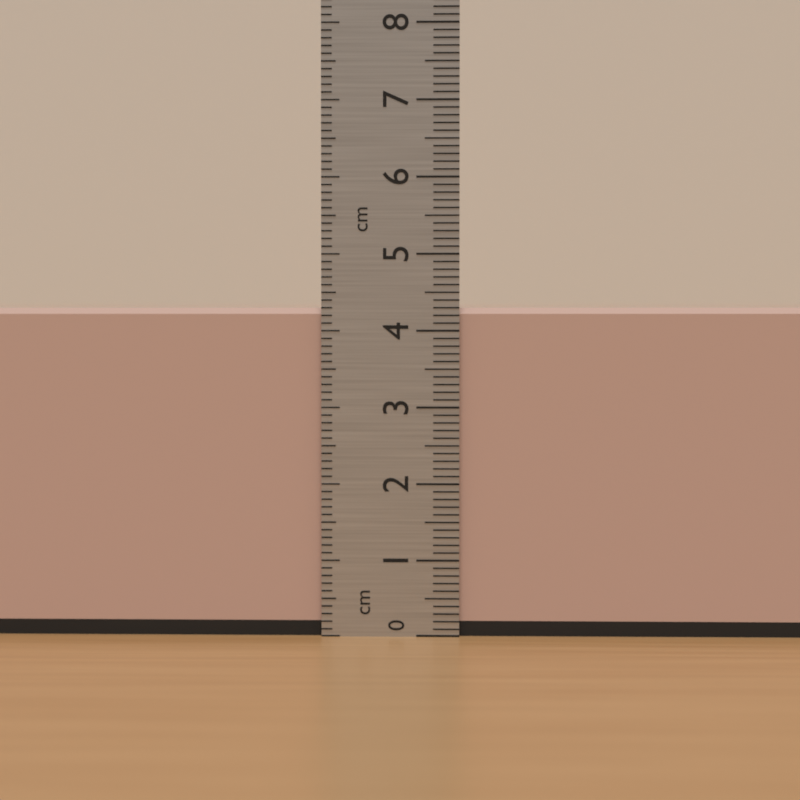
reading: 4.3 cm
